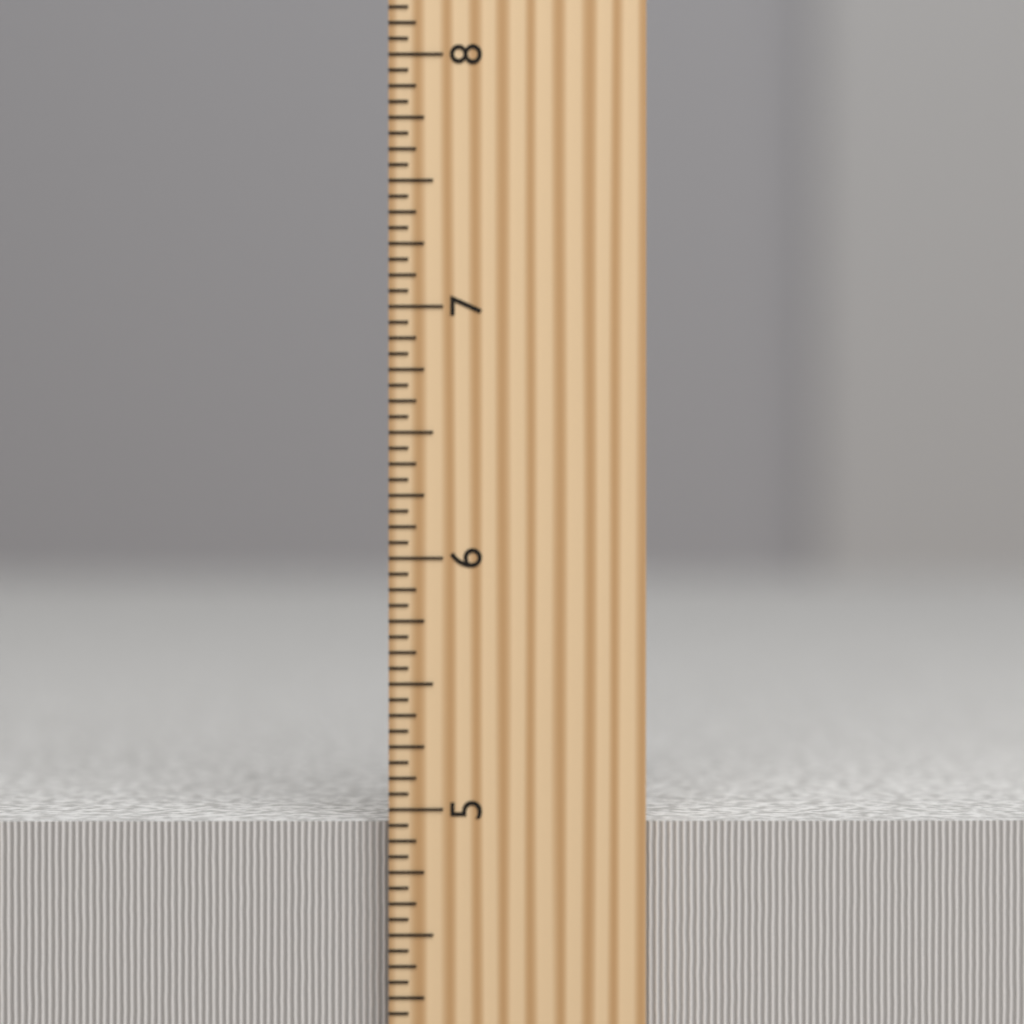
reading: 4.9375 inch
